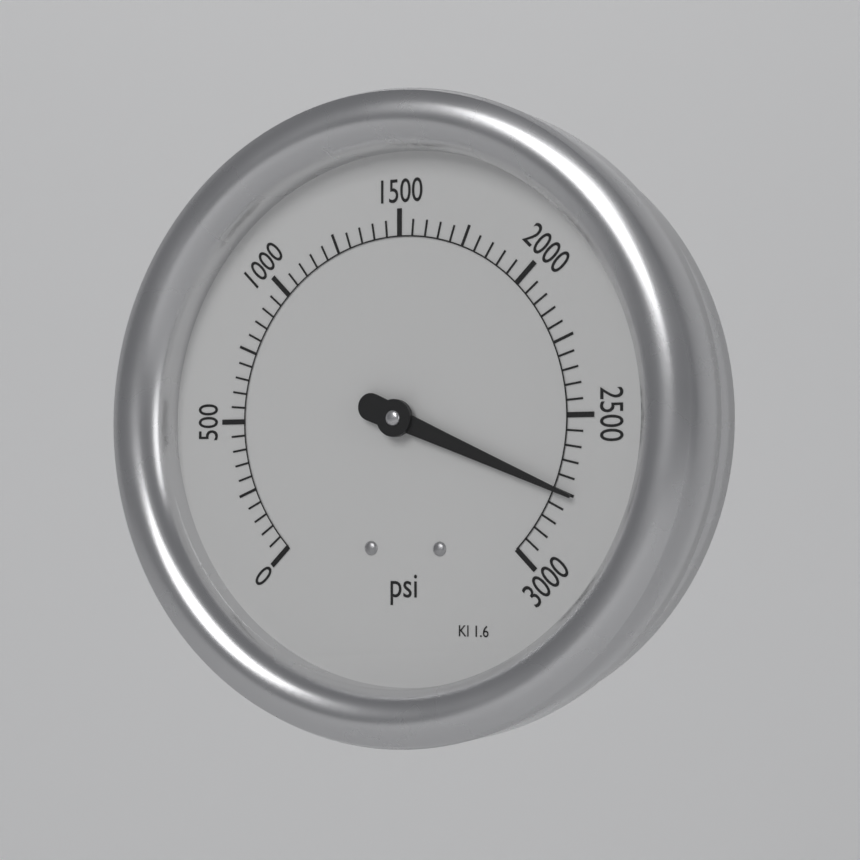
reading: 2750 psi
